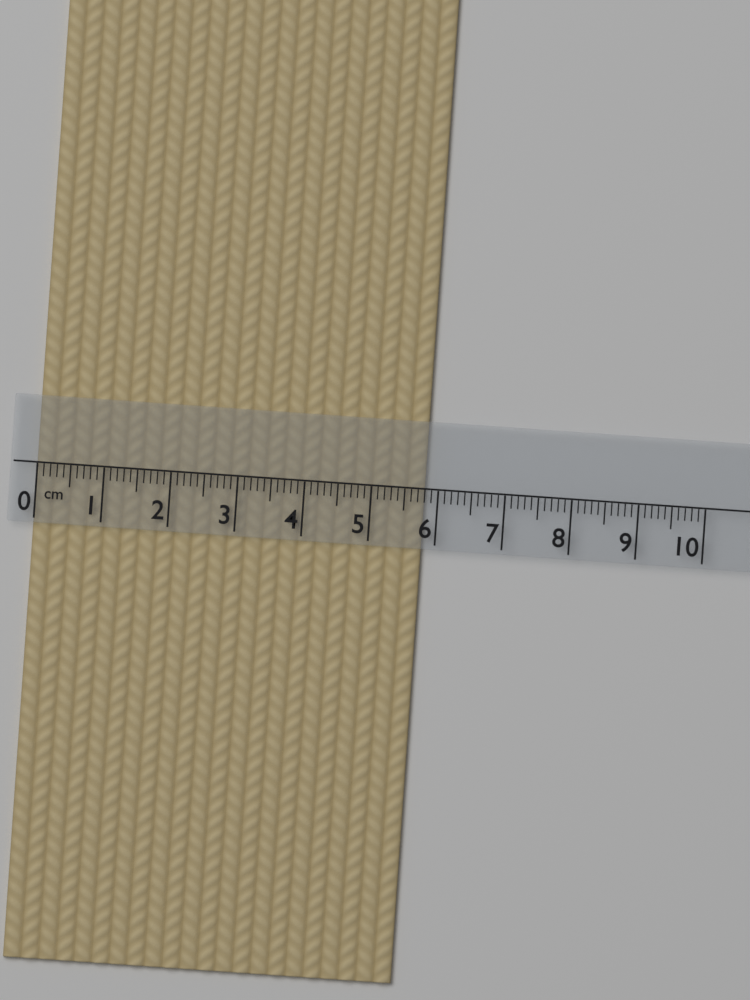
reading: 5.8 cm
